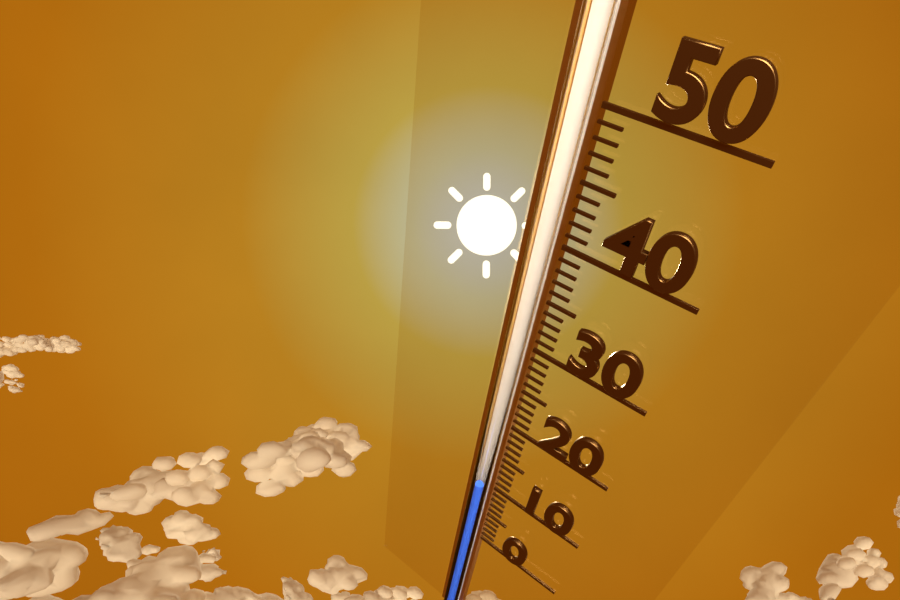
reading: 9 (no unit)
